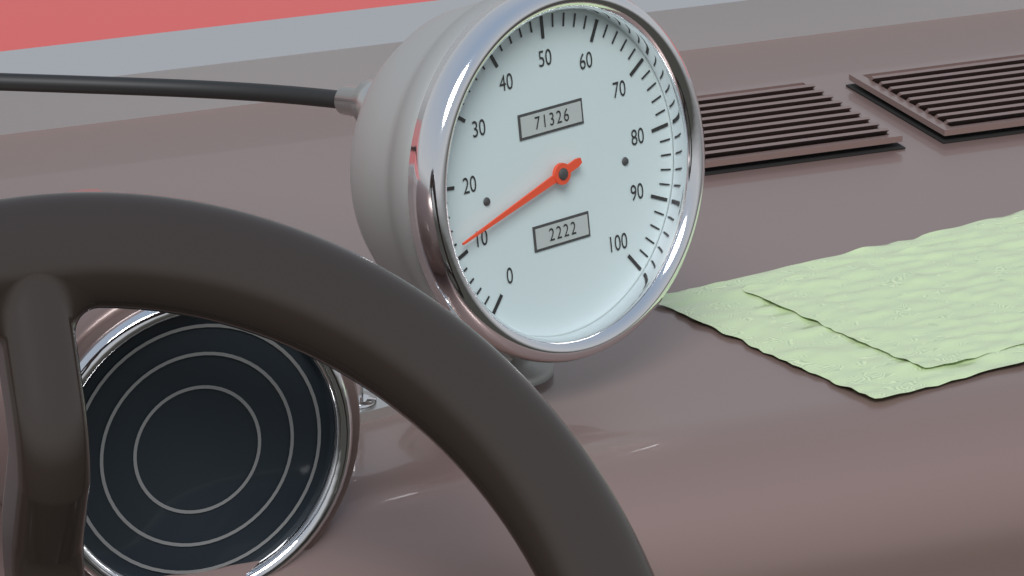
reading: 12 (no unit)
